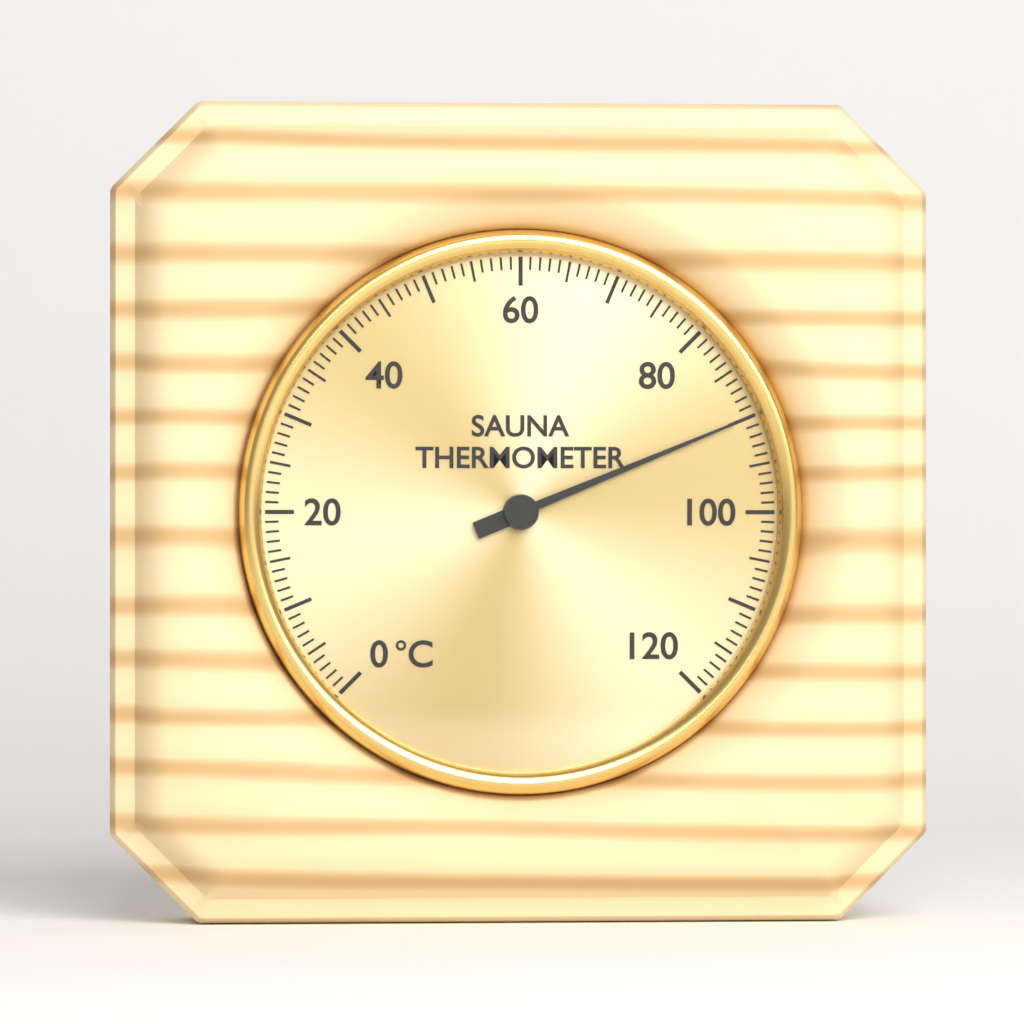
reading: 90 °C
